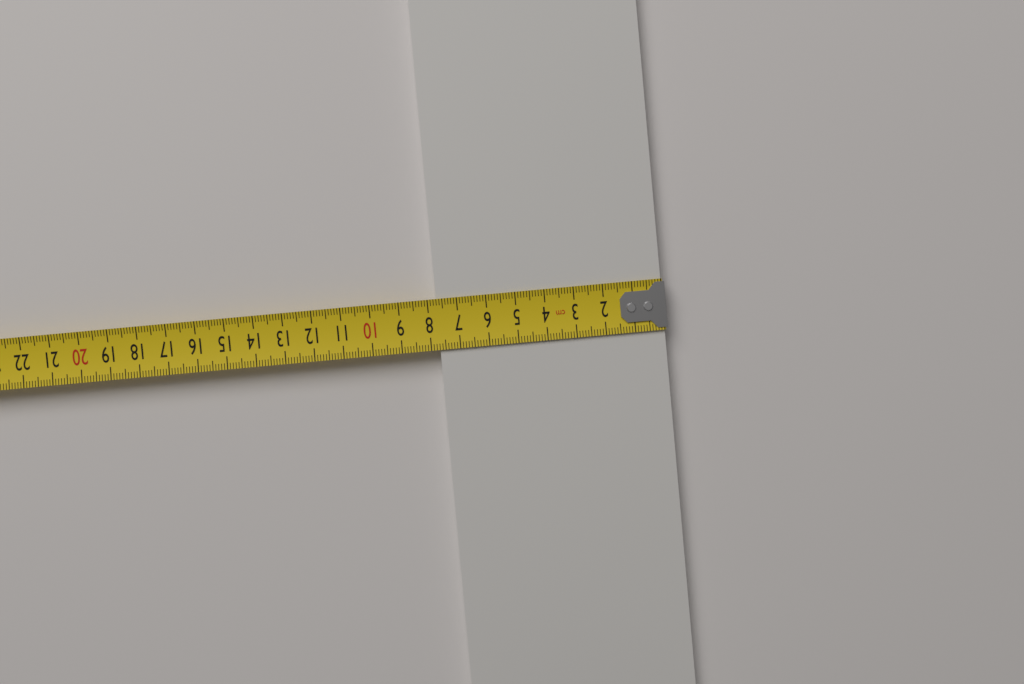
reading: 7.7 cm
